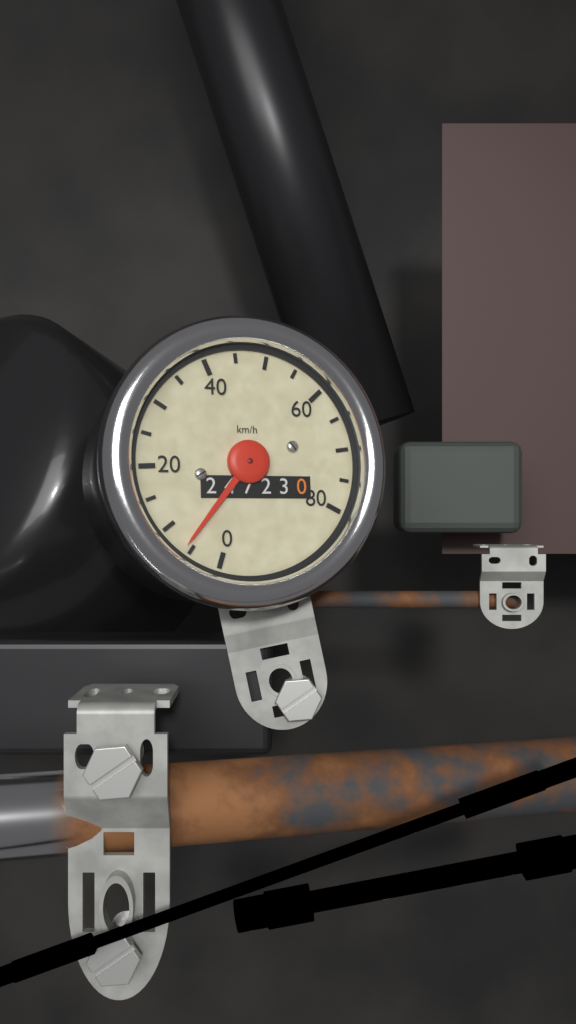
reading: 6 km/h
